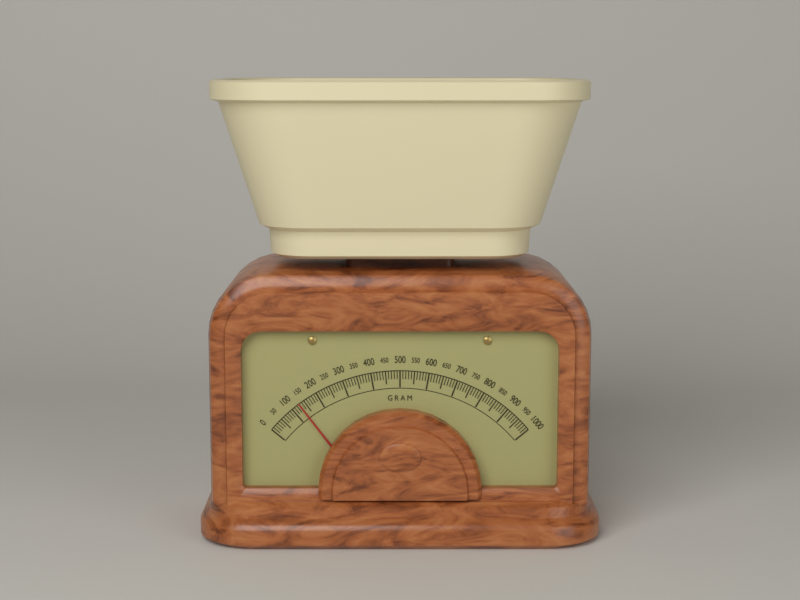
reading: 130 g
